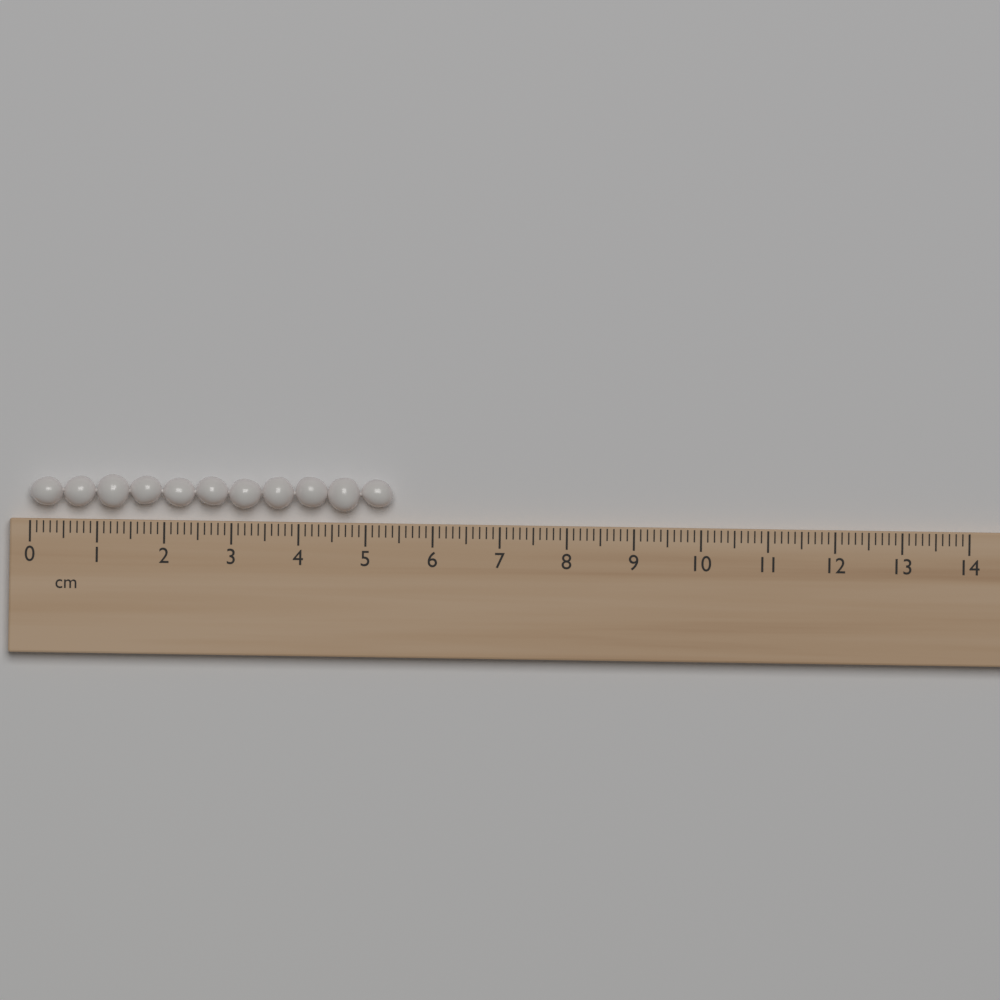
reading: 5.4 cm
